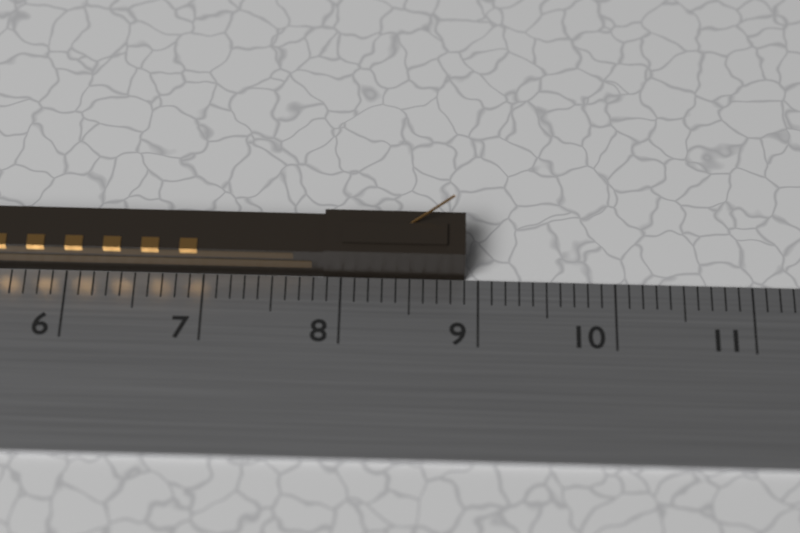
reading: 8.9 cm
